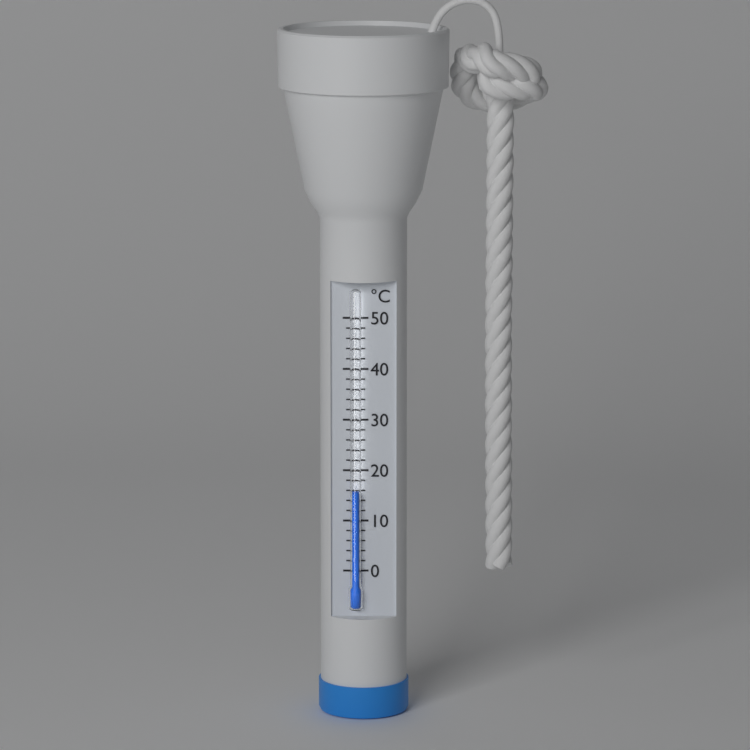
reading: 16 °C
